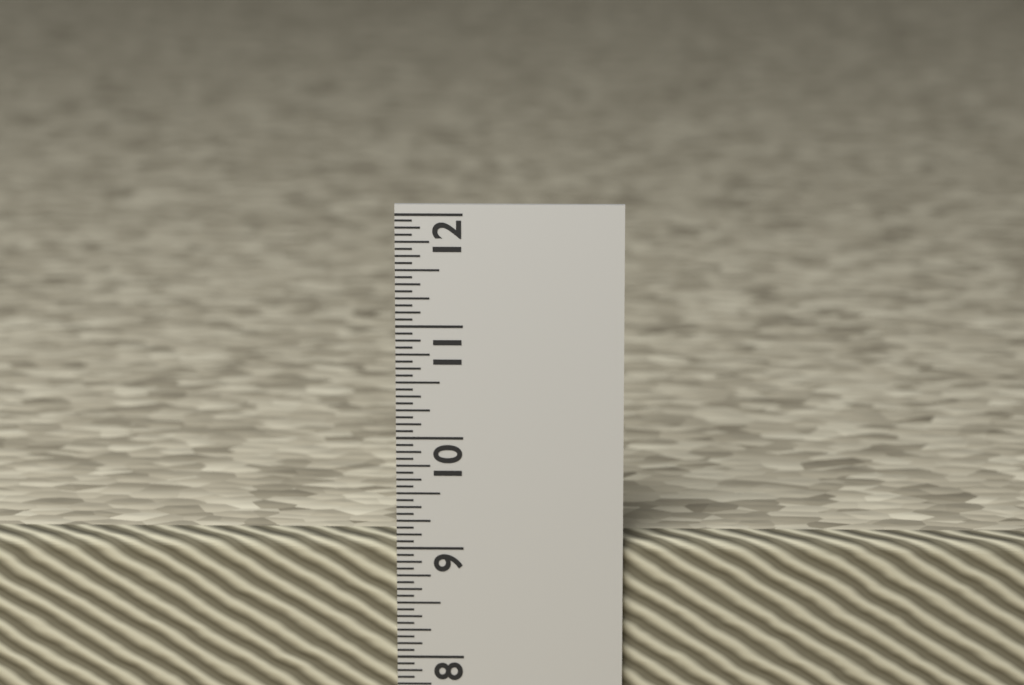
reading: 9.0625 in
